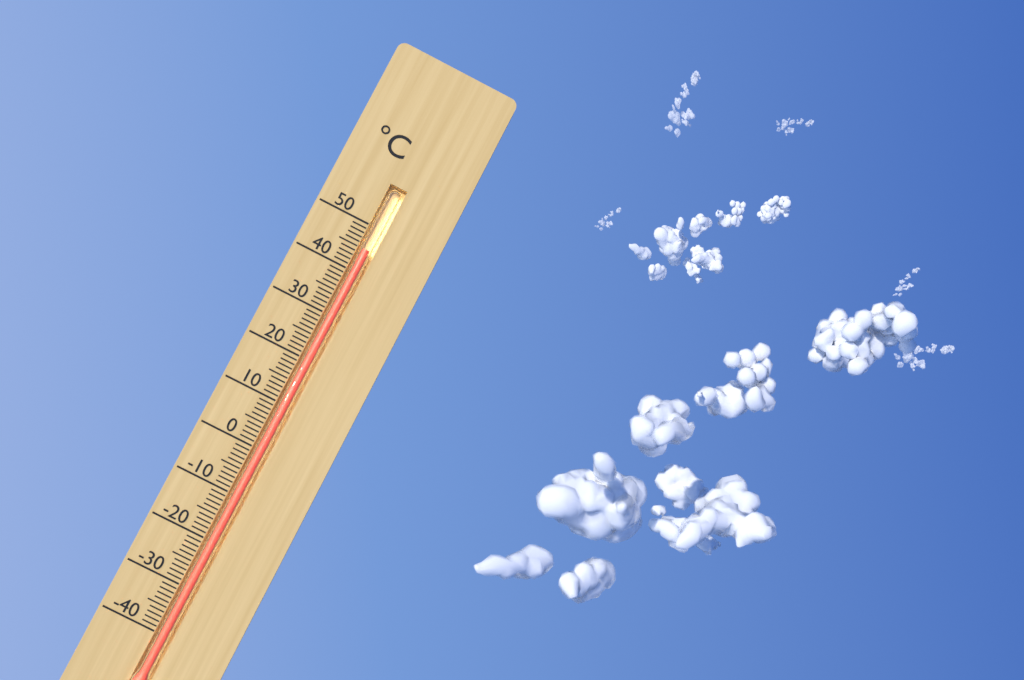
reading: 45 °C
